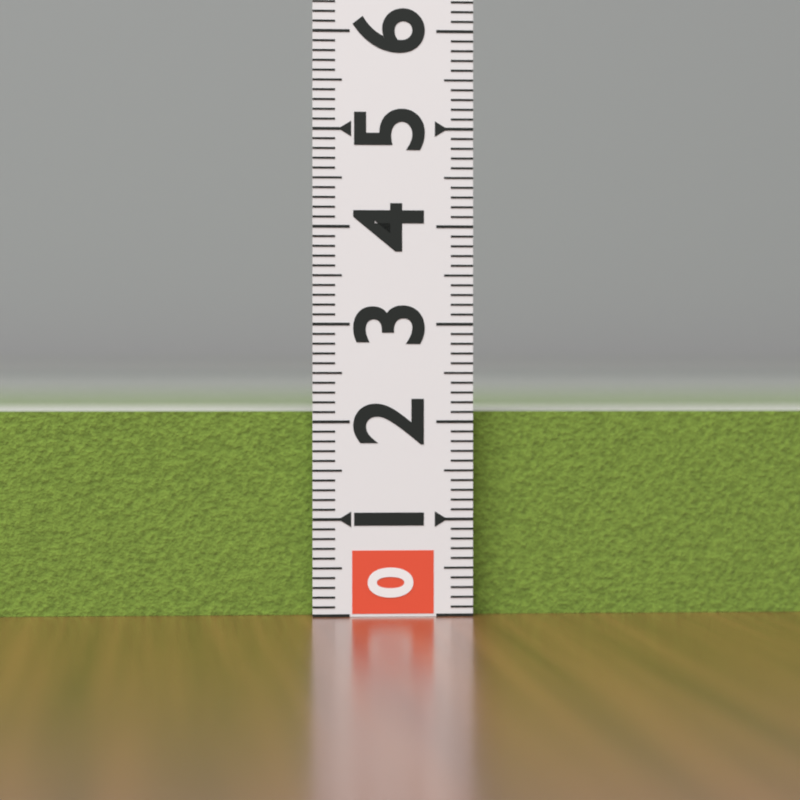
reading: 2.1 (no unit)
